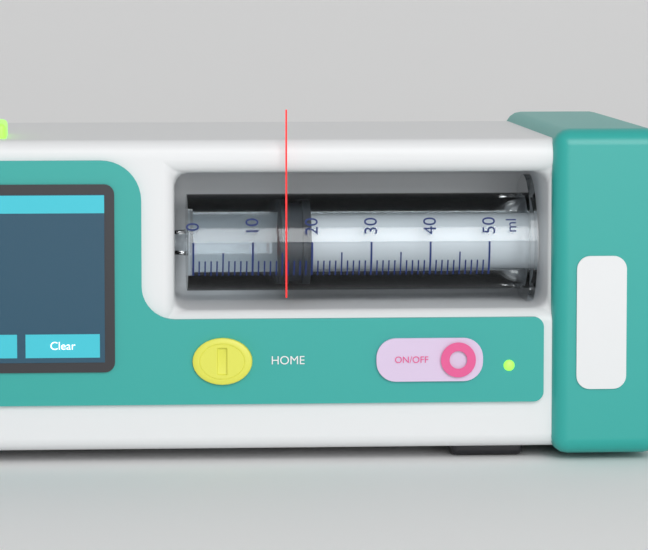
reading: 15 ml
